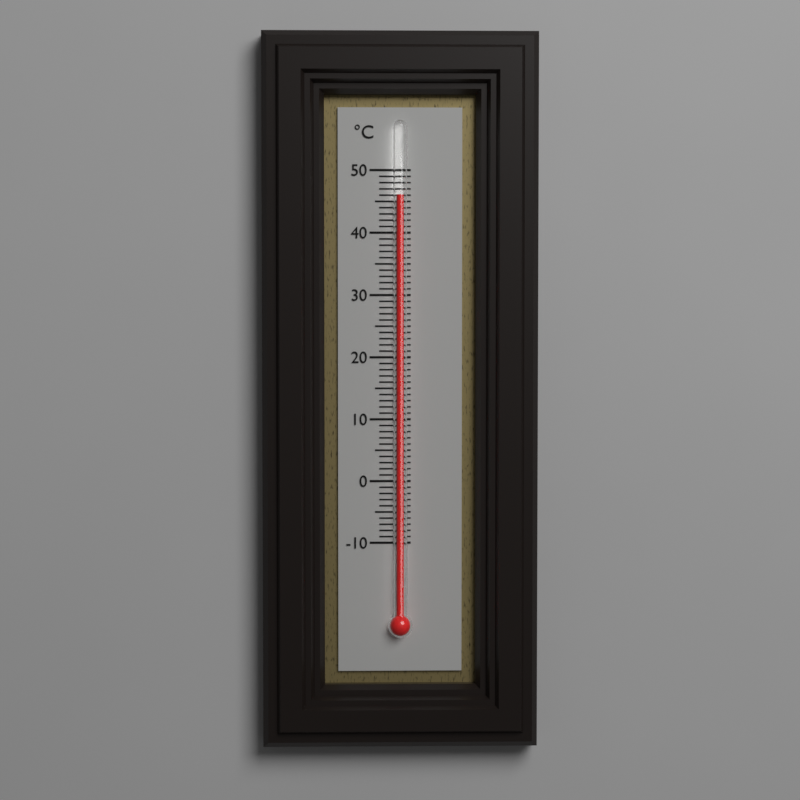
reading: 46 °C
